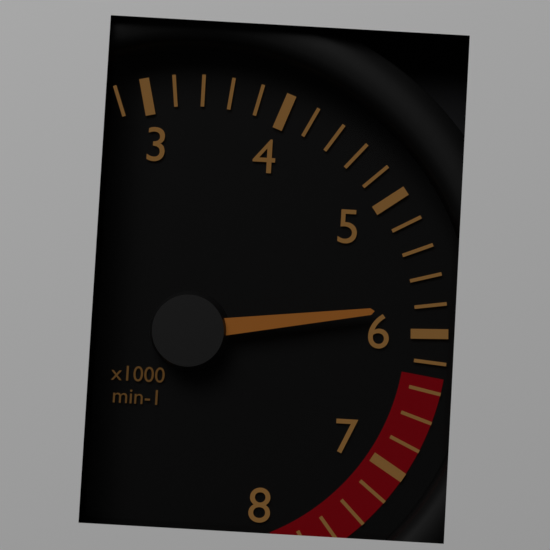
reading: 5800 min-1
